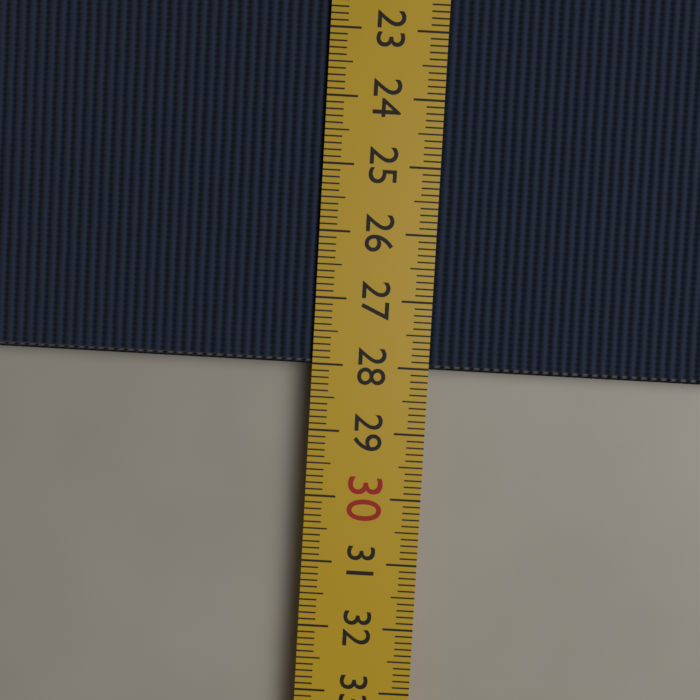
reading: 28.0 cm
